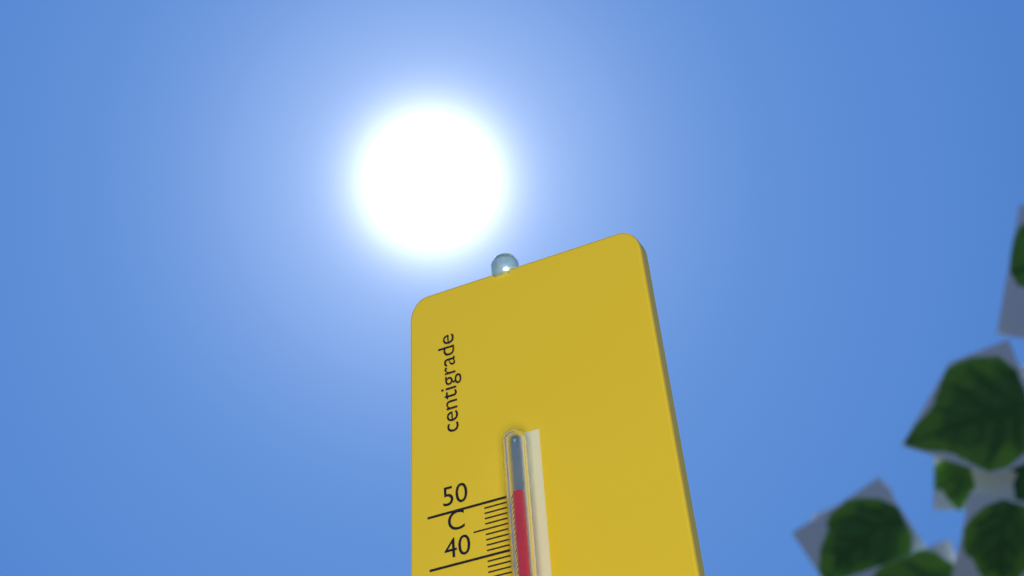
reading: 48 °C
